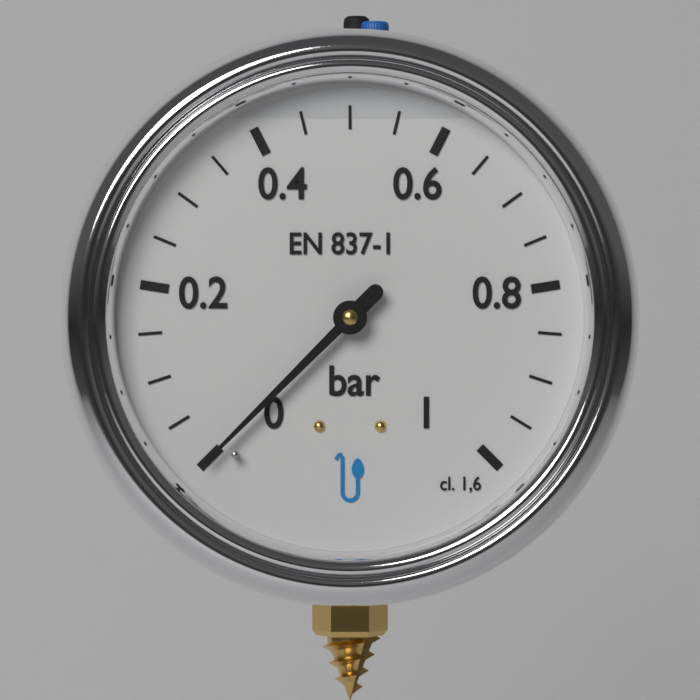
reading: 0.00 bar
